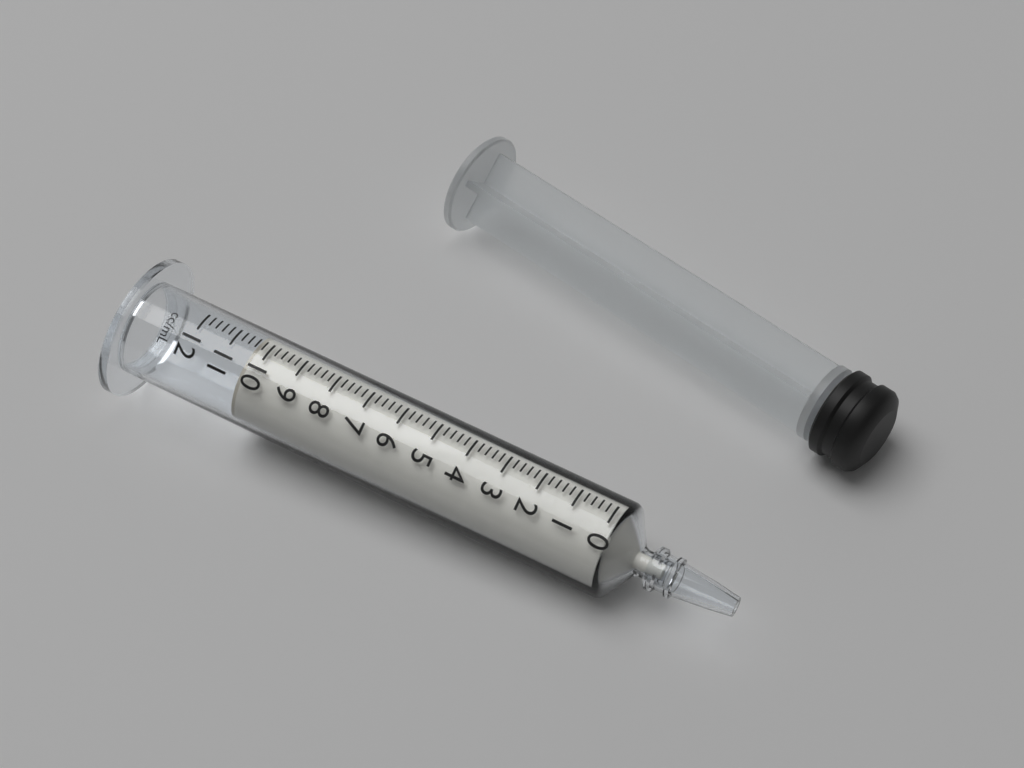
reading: 10.4 ml
